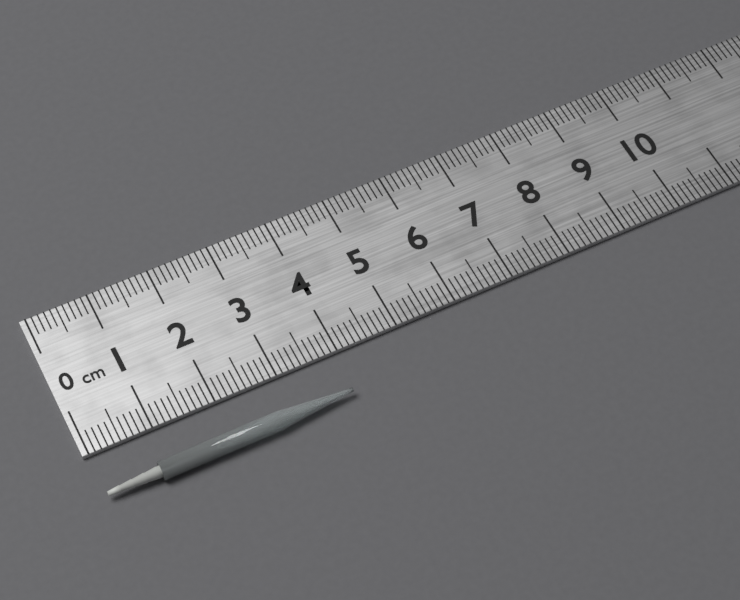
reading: 3.9 cm
